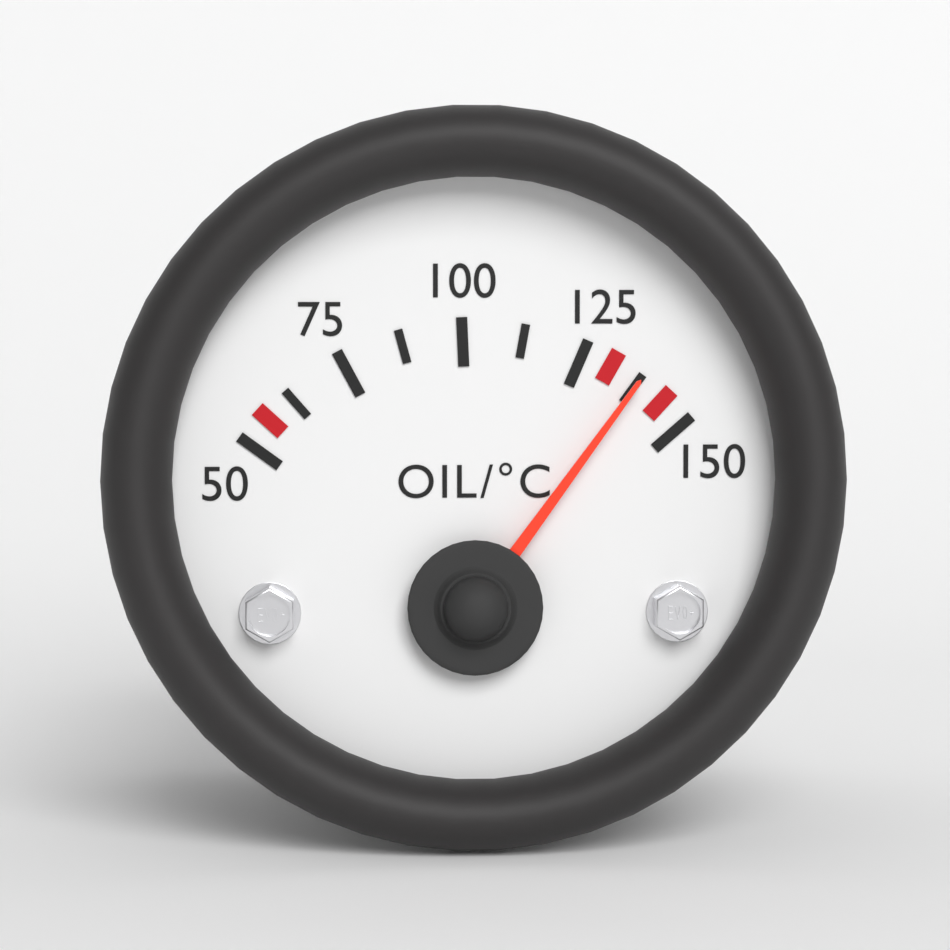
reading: 137.5 °C
